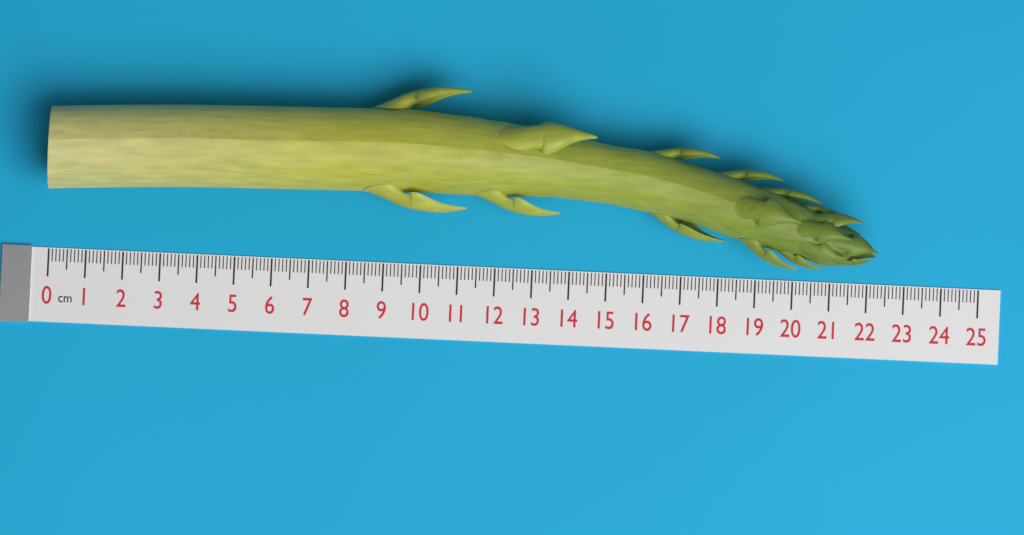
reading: 22.2 cm
